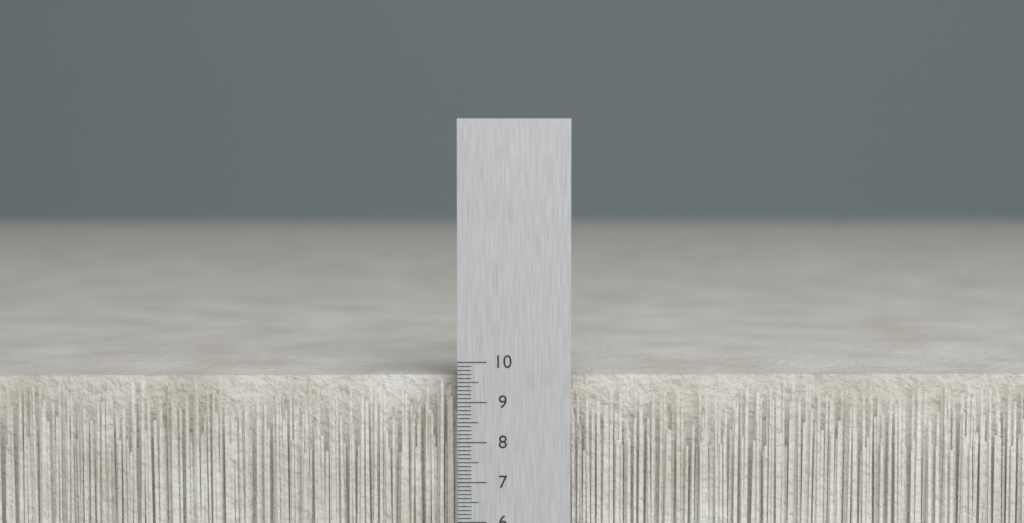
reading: 9.6 (no unit)
